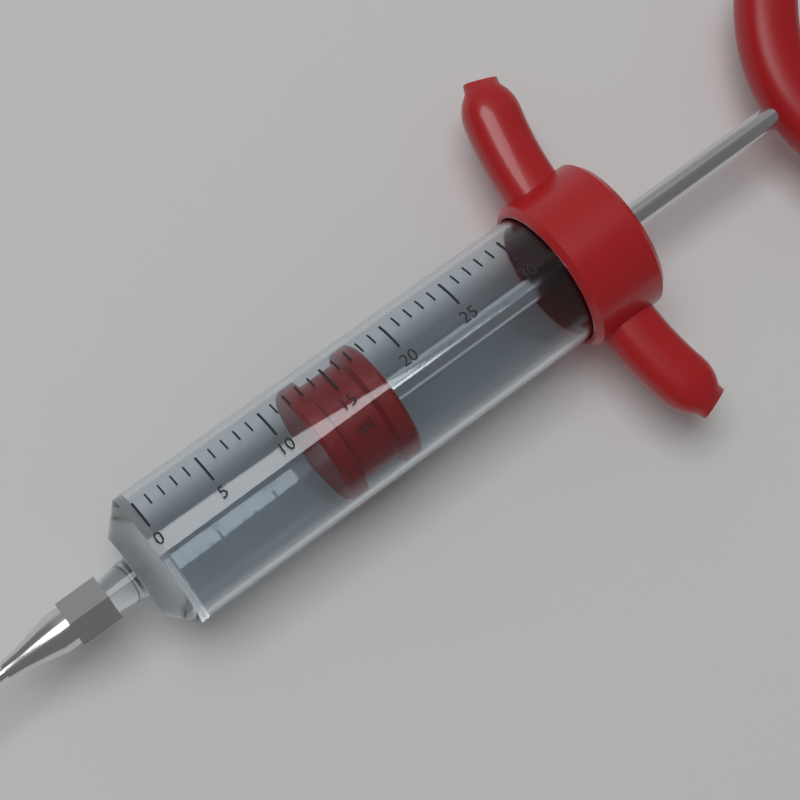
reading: 12 ml
